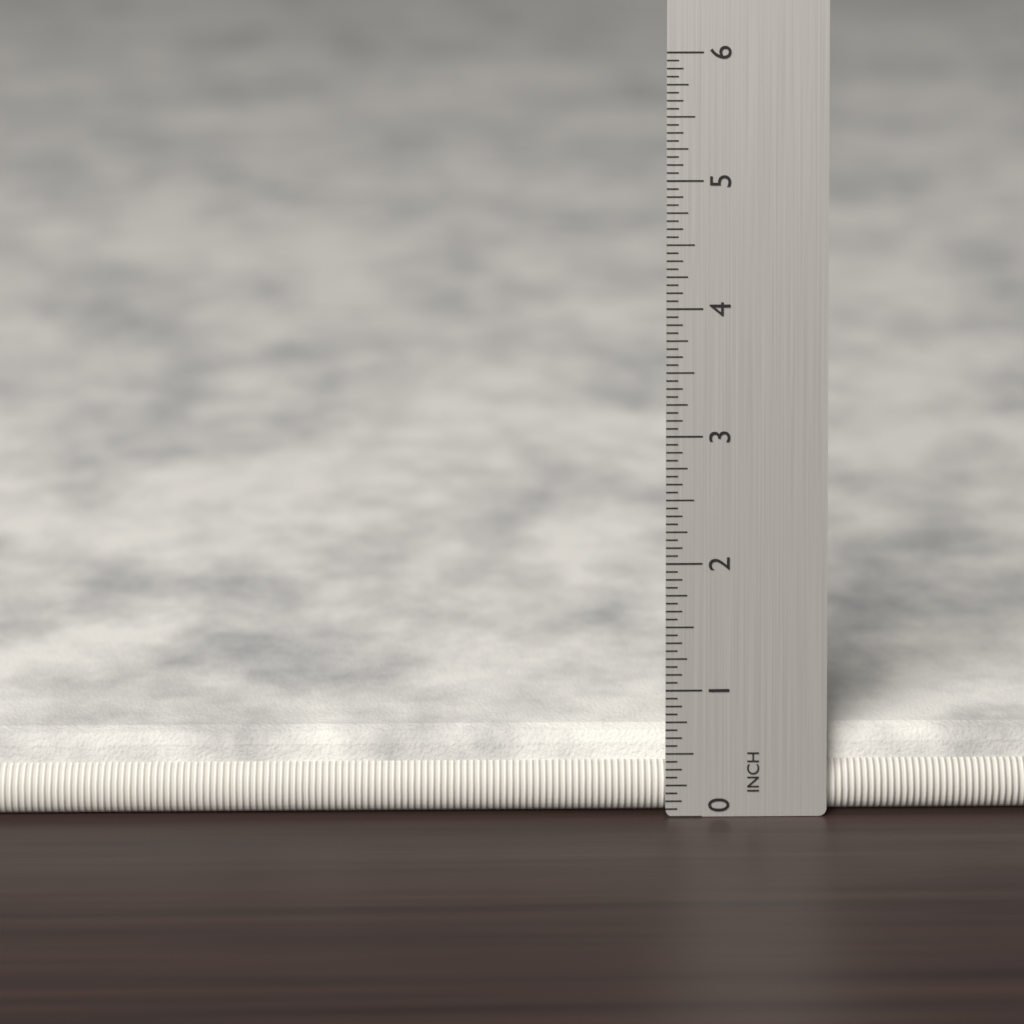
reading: 0.6250 in
